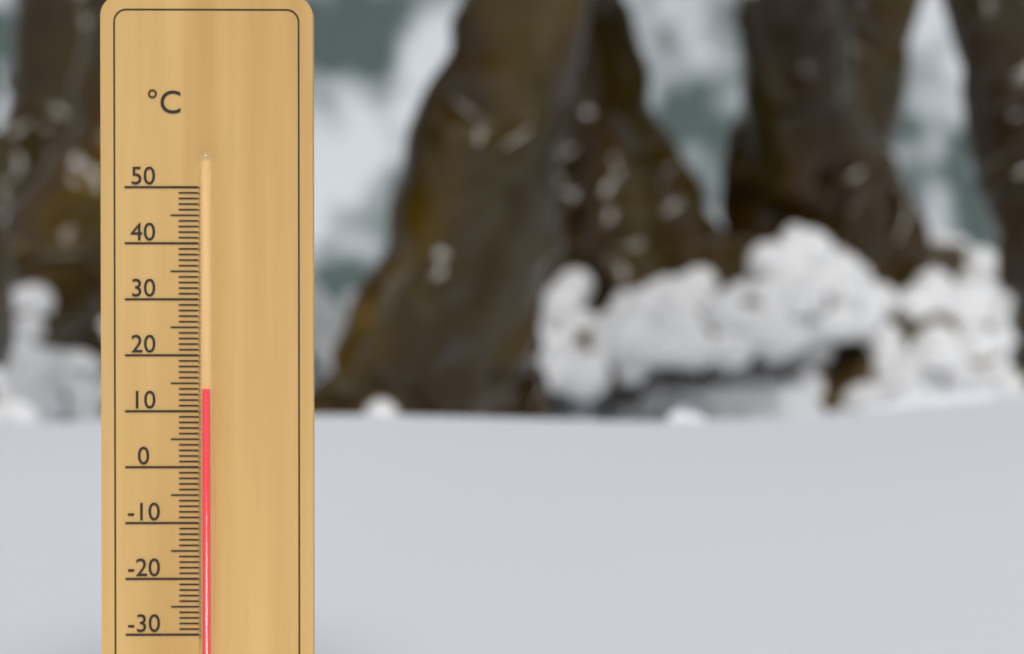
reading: 14 °C
